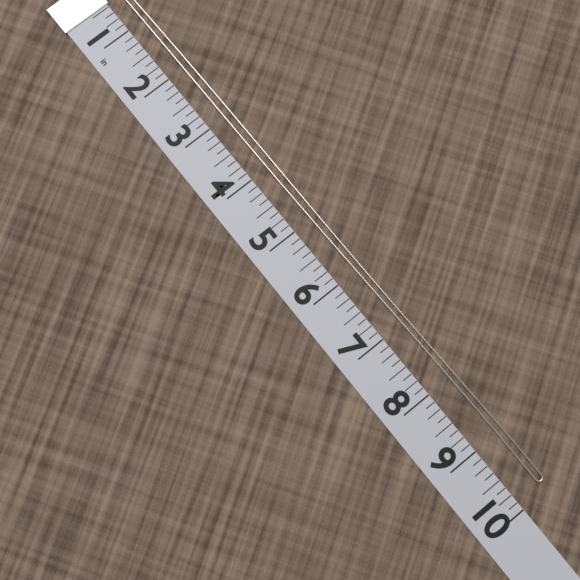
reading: 9.875 in
